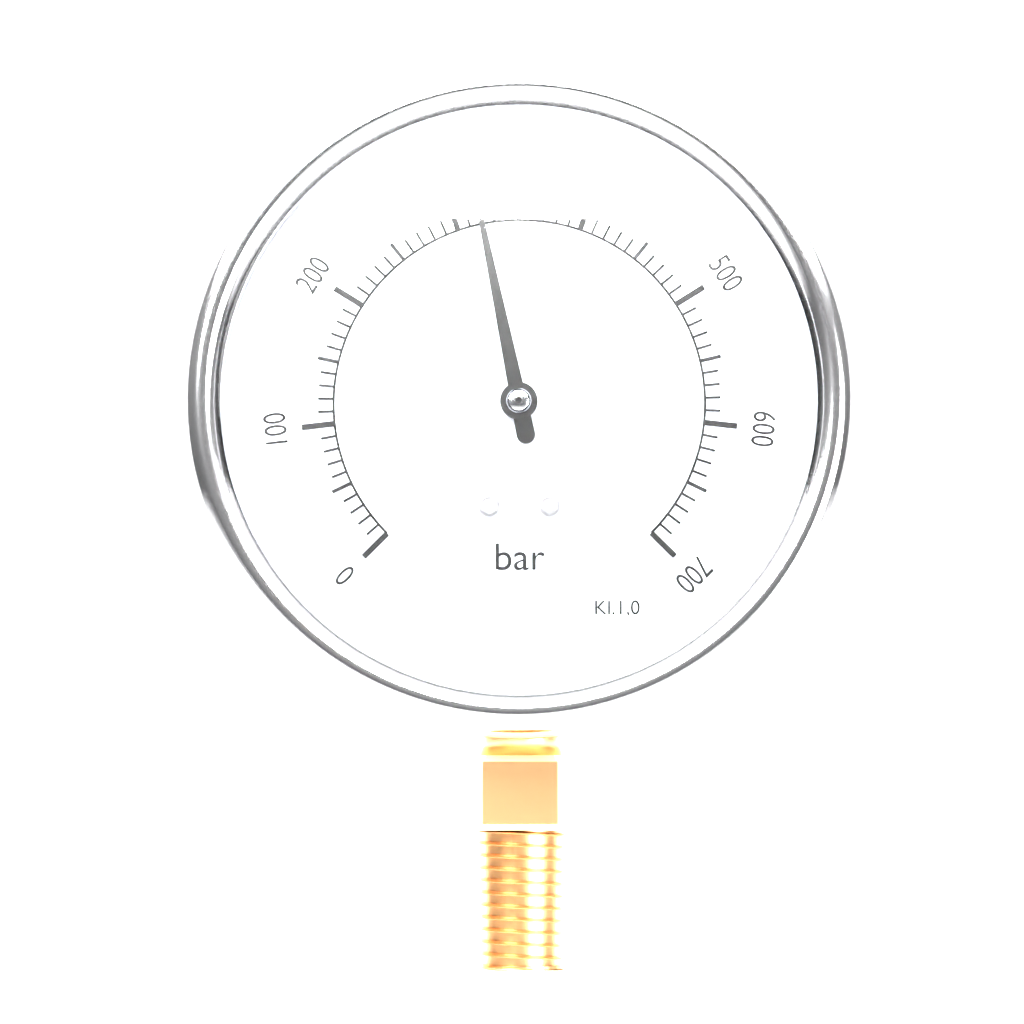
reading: 320 bar
